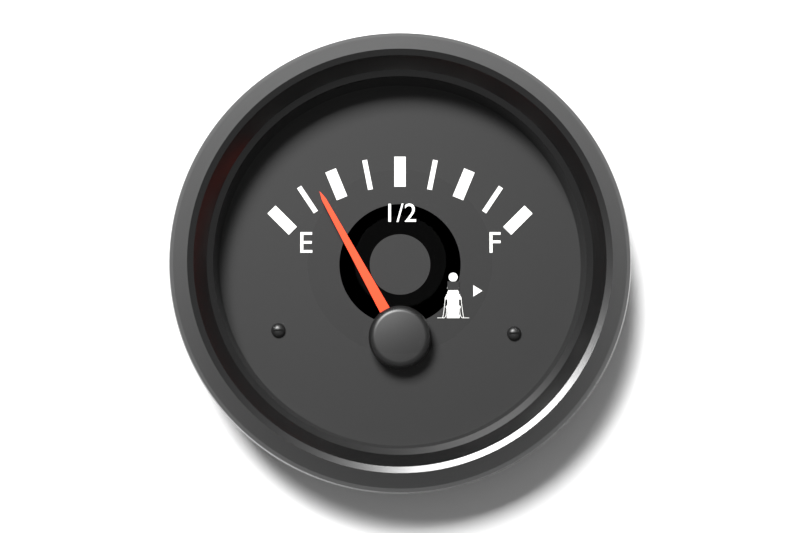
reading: 0.180 (no unit)
